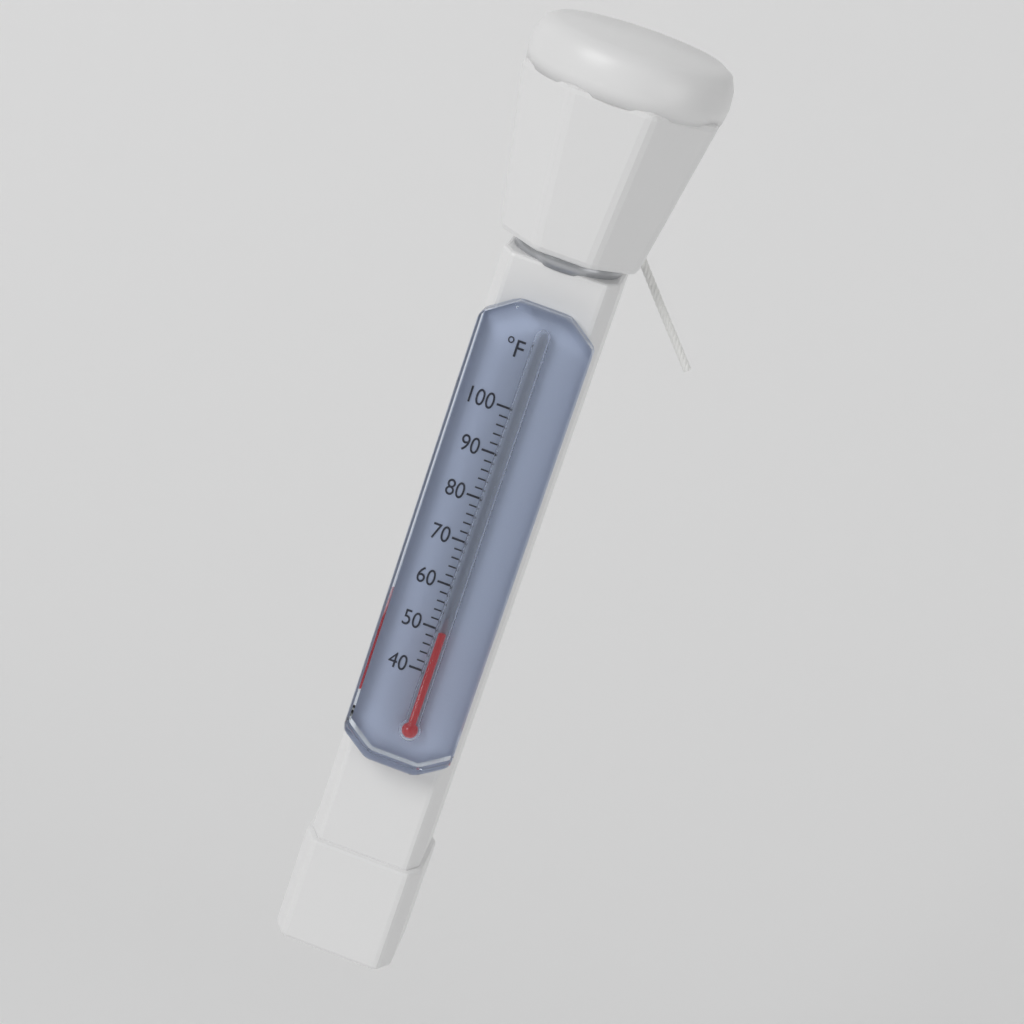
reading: 50 °F
